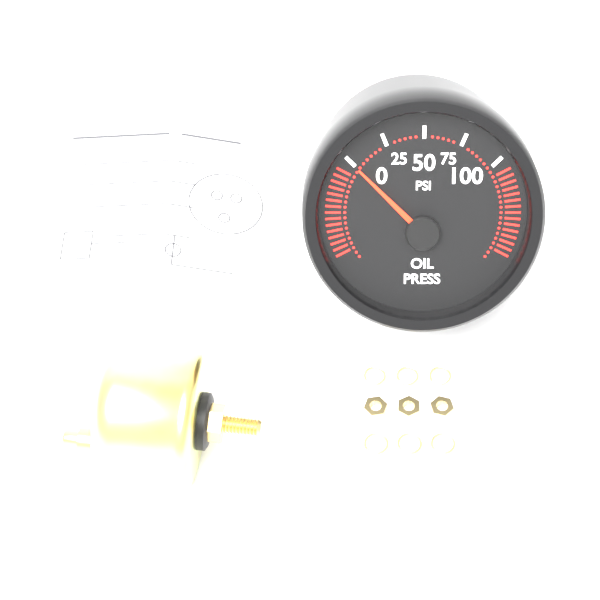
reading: 0 psi
